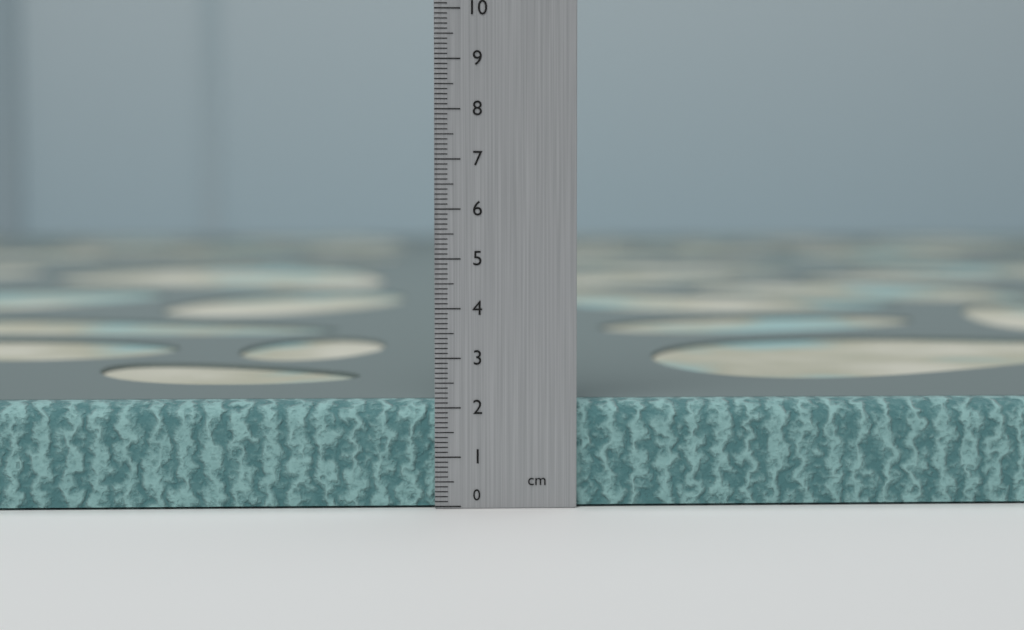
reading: 2.1 cm
